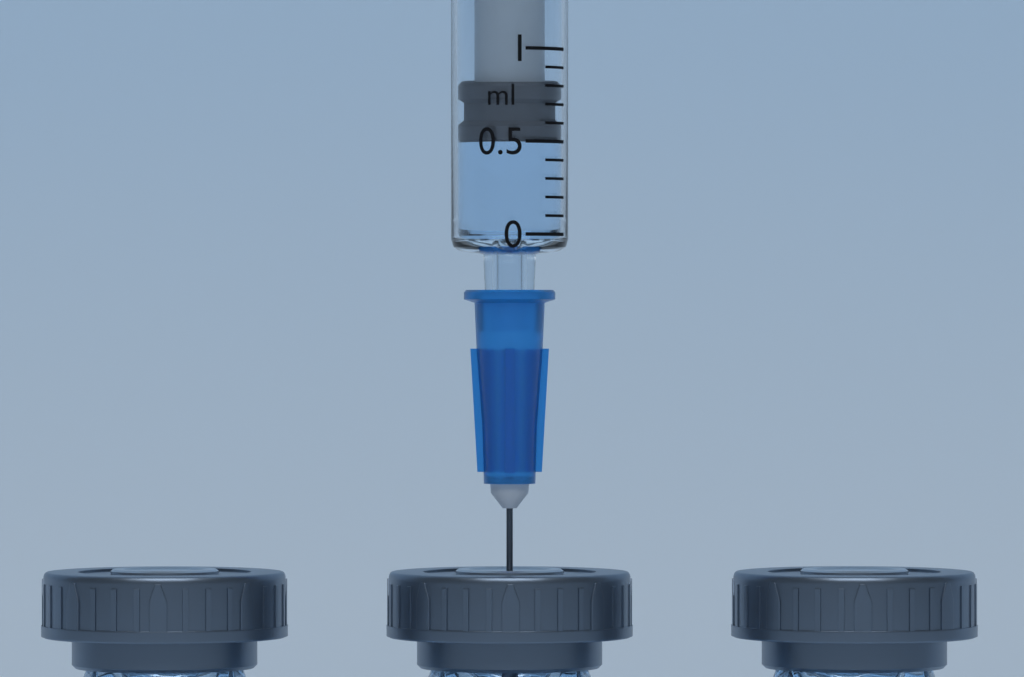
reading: 0.5 ml
